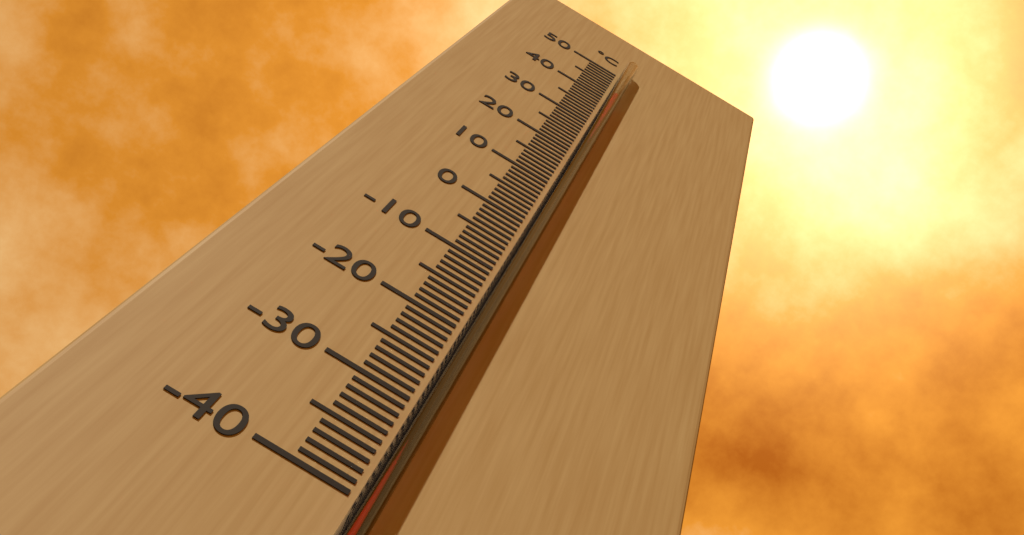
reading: 39 °C
